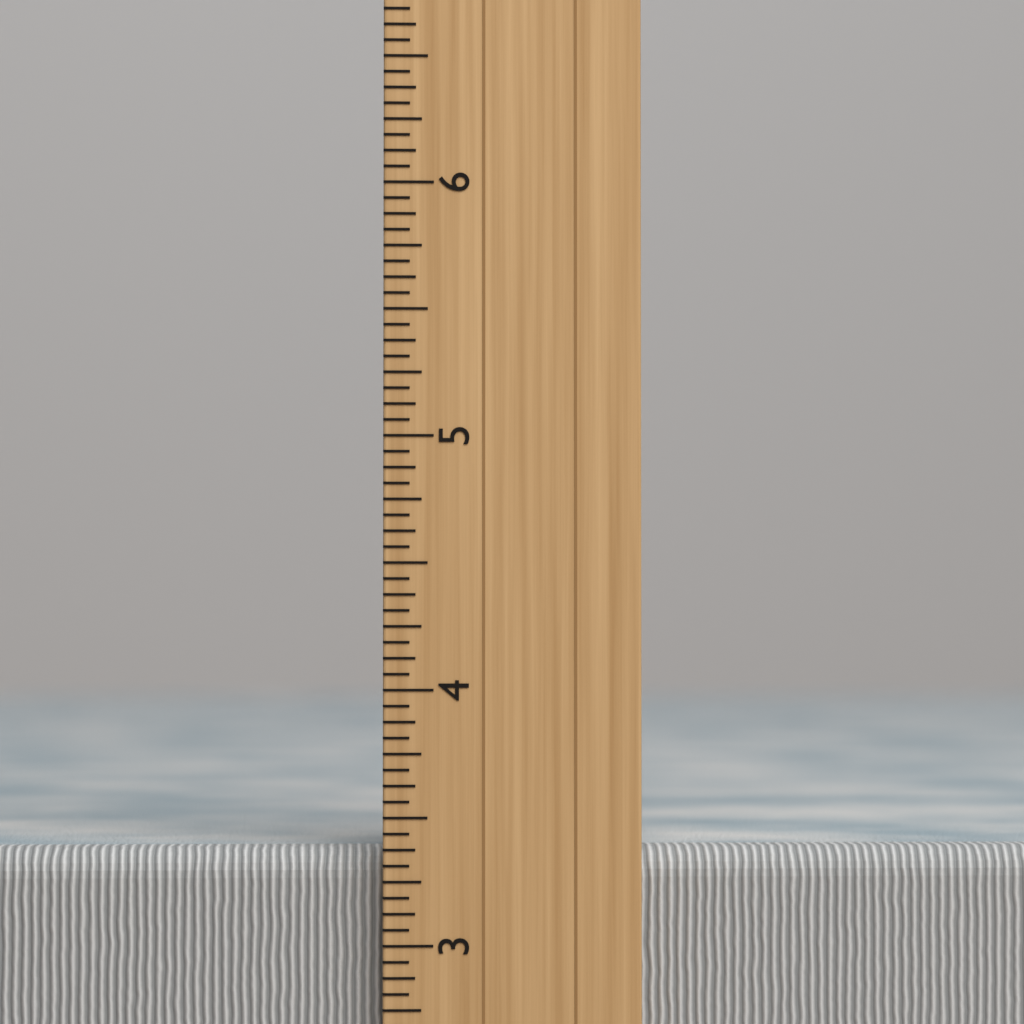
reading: 3.3750 inch
